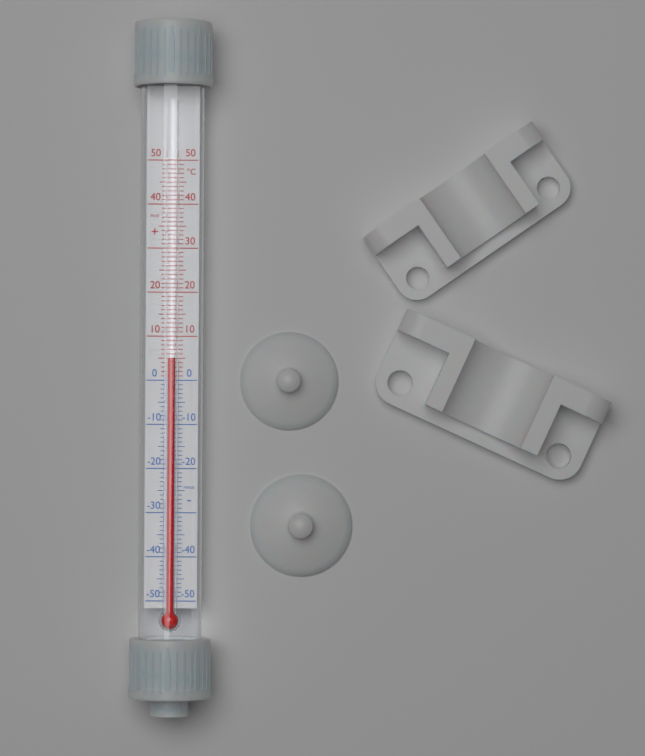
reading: 5 °C
